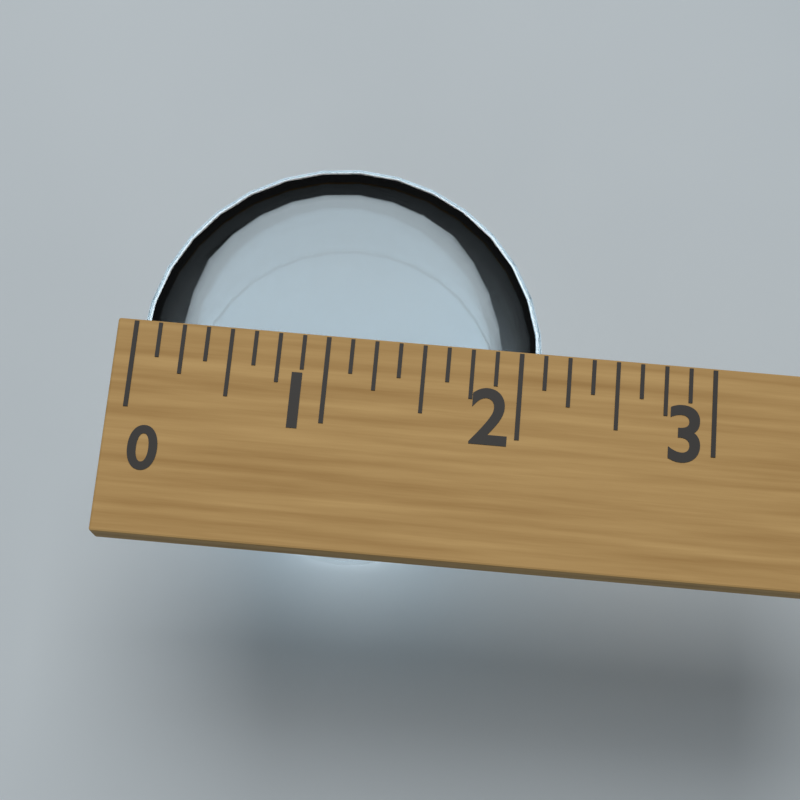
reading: 2.125 (no unit)
